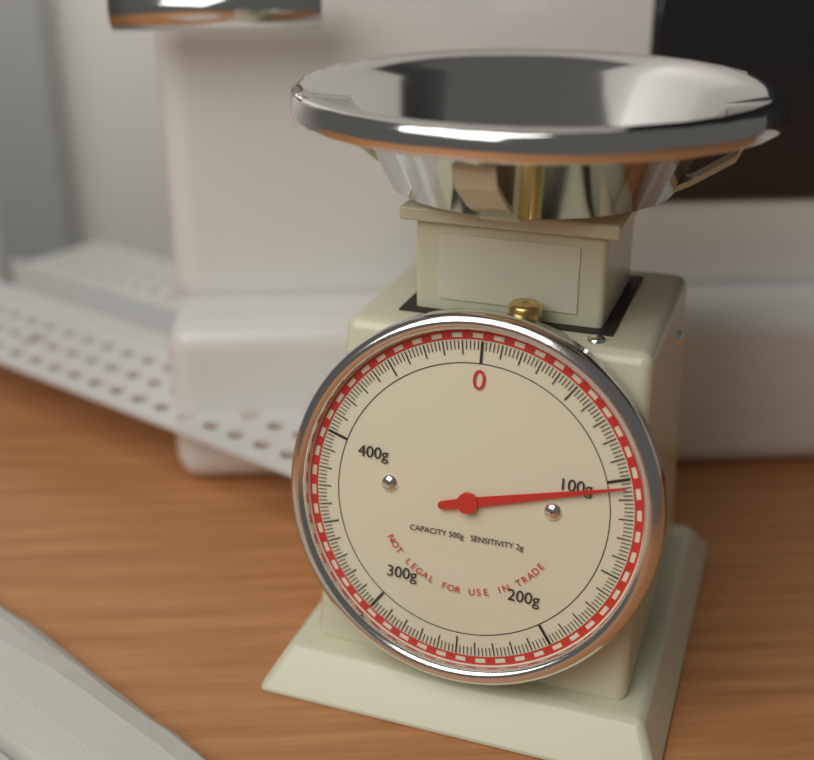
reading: 104 g
